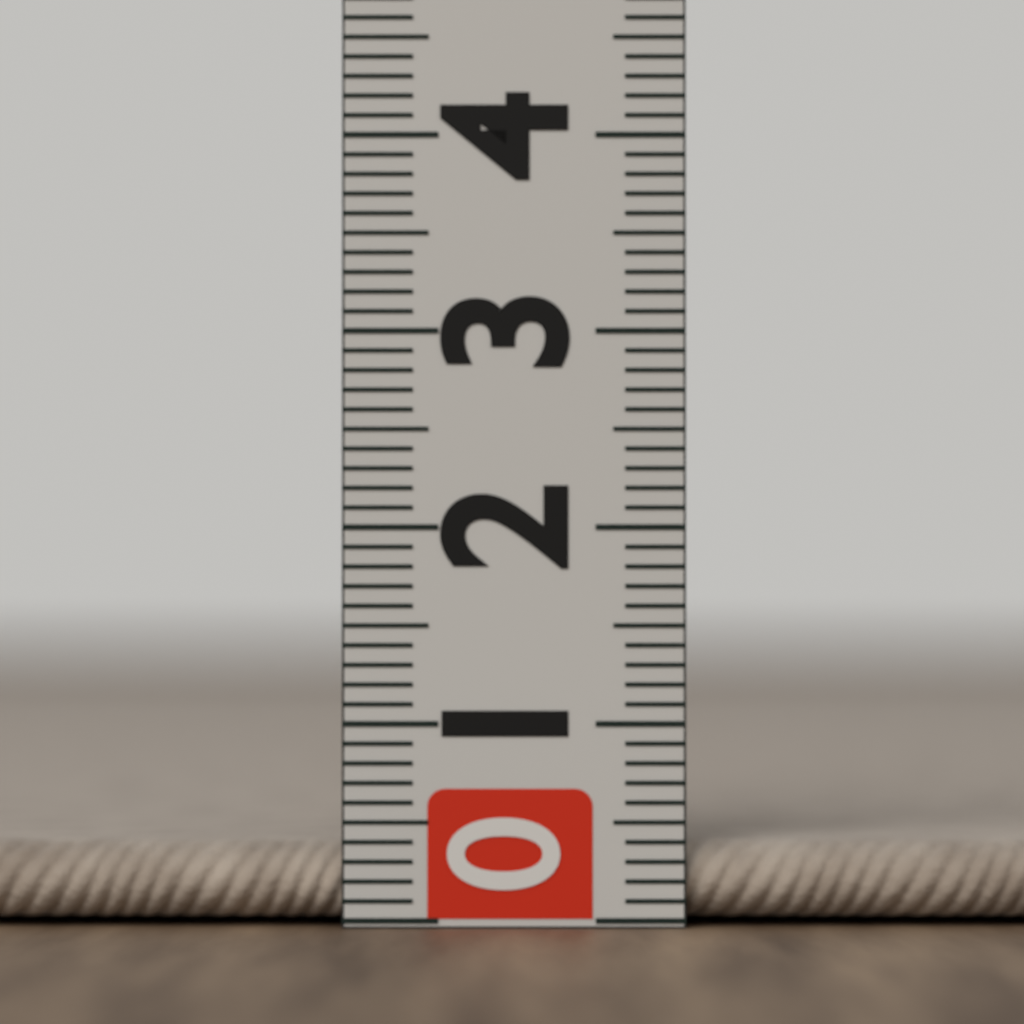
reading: 0.4 (no unit)
